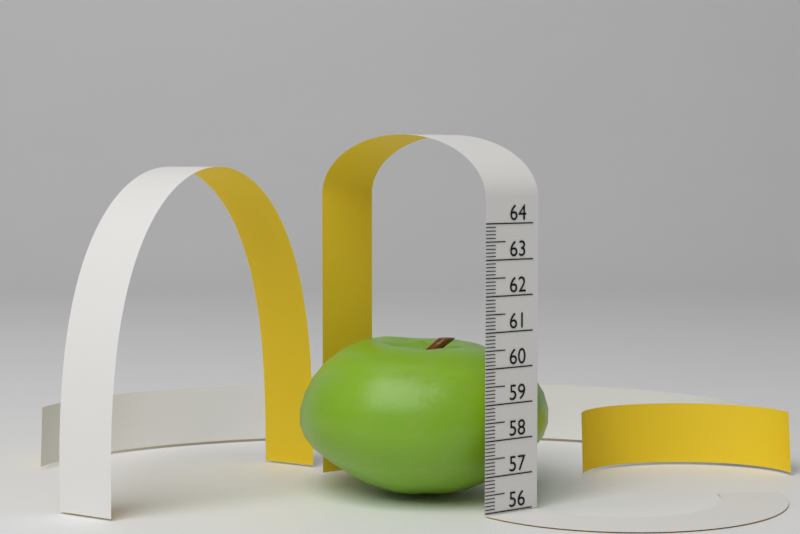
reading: 60.5 (no unit)
